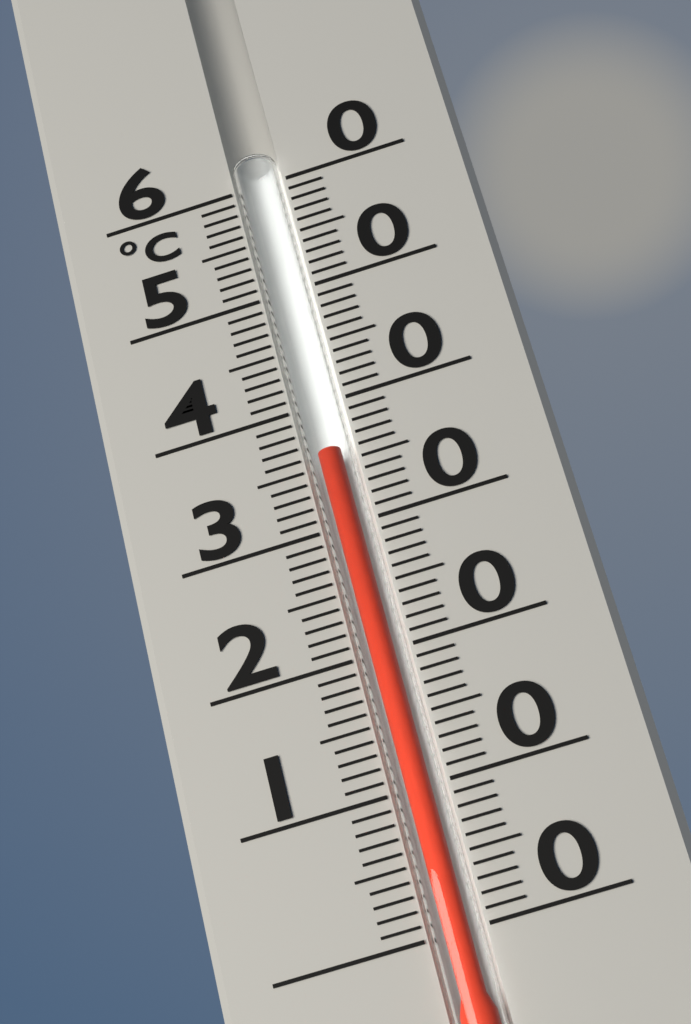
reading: 36 °C
